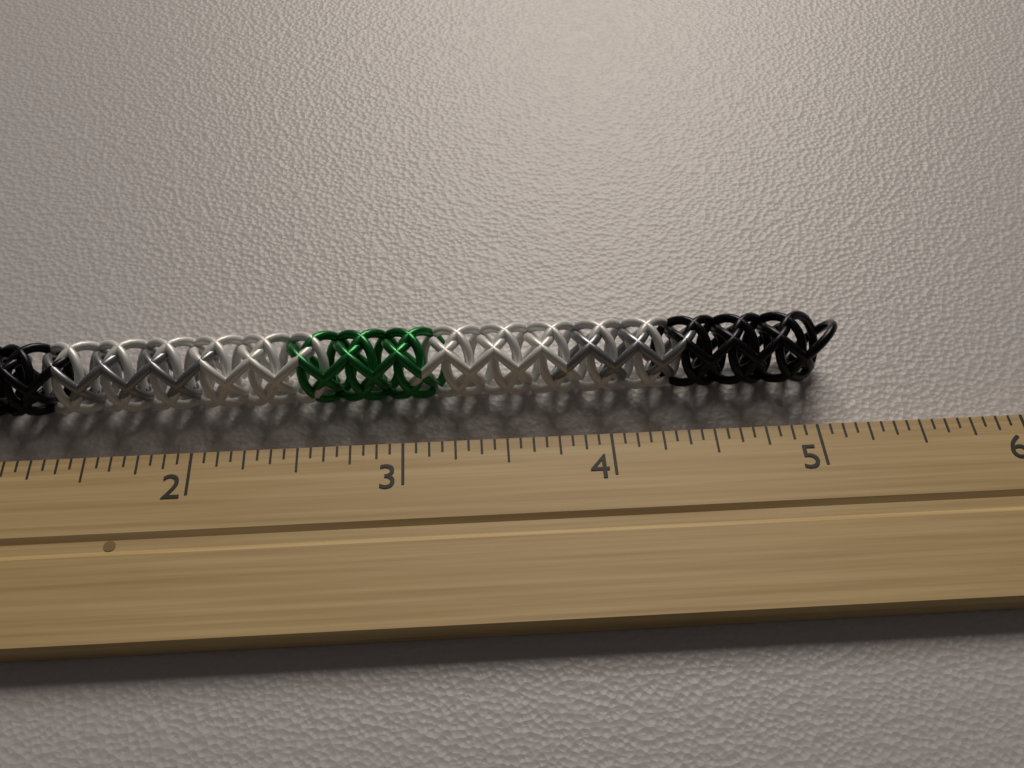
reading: 5.1875 inch
